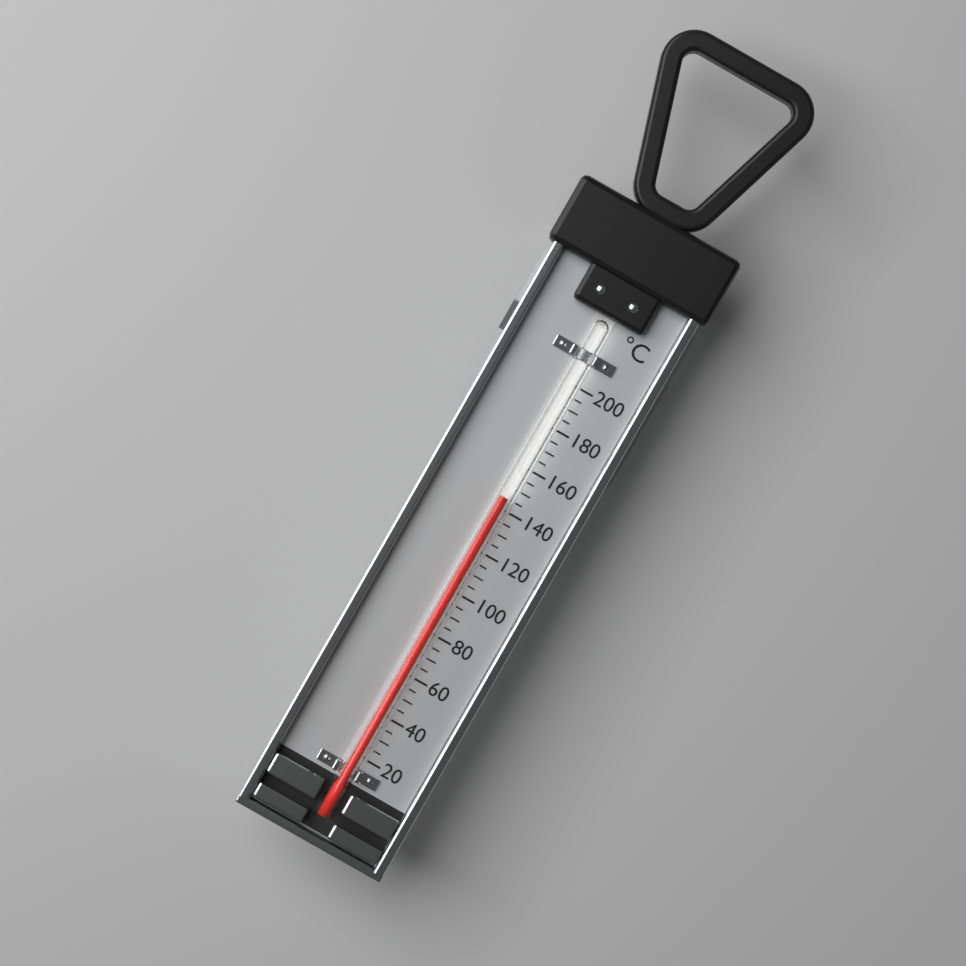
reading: 145 °C
